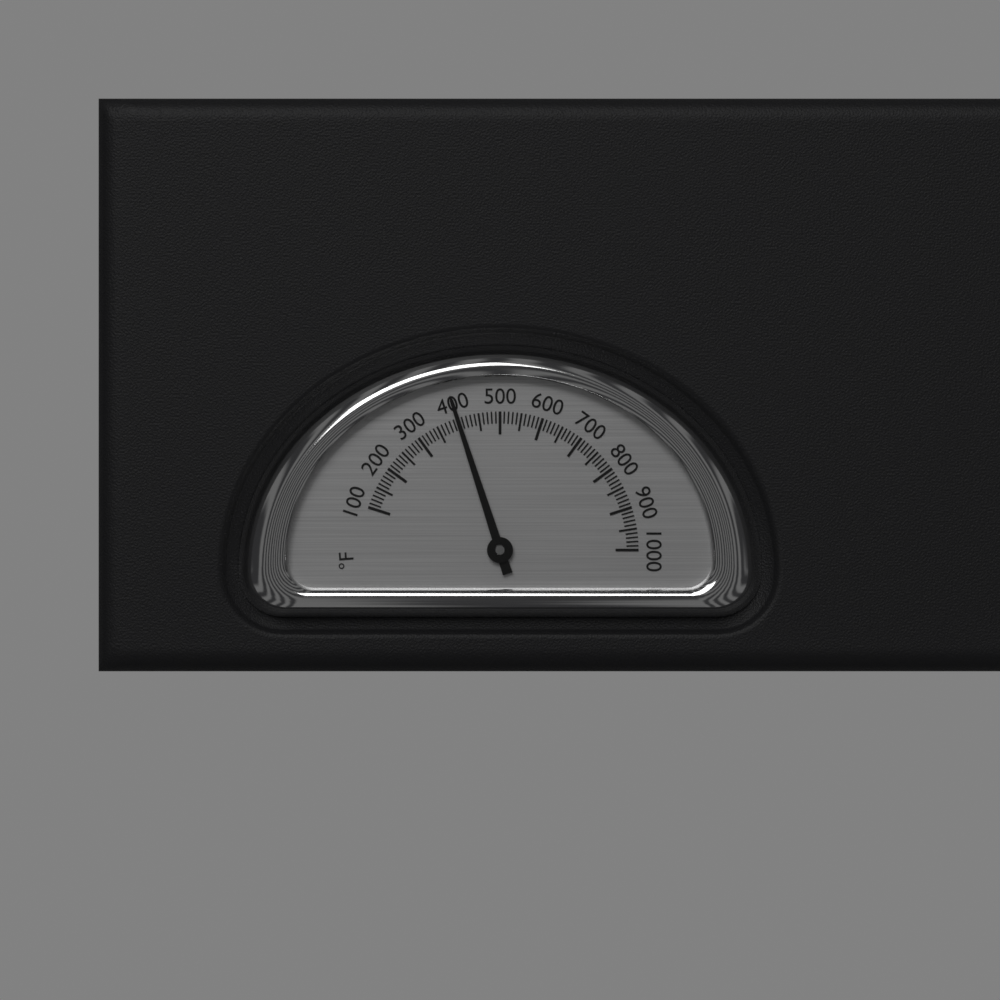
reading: 400 °F
